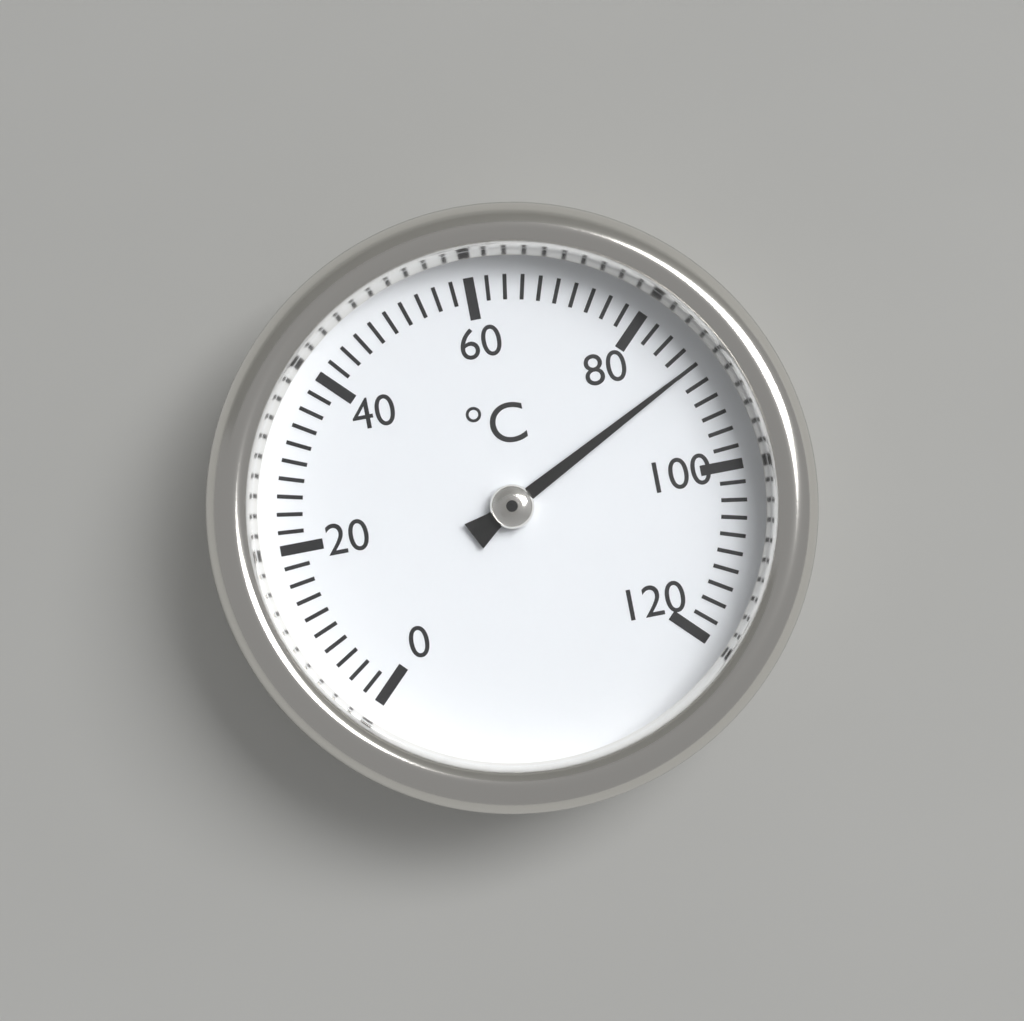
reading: 88 °C
